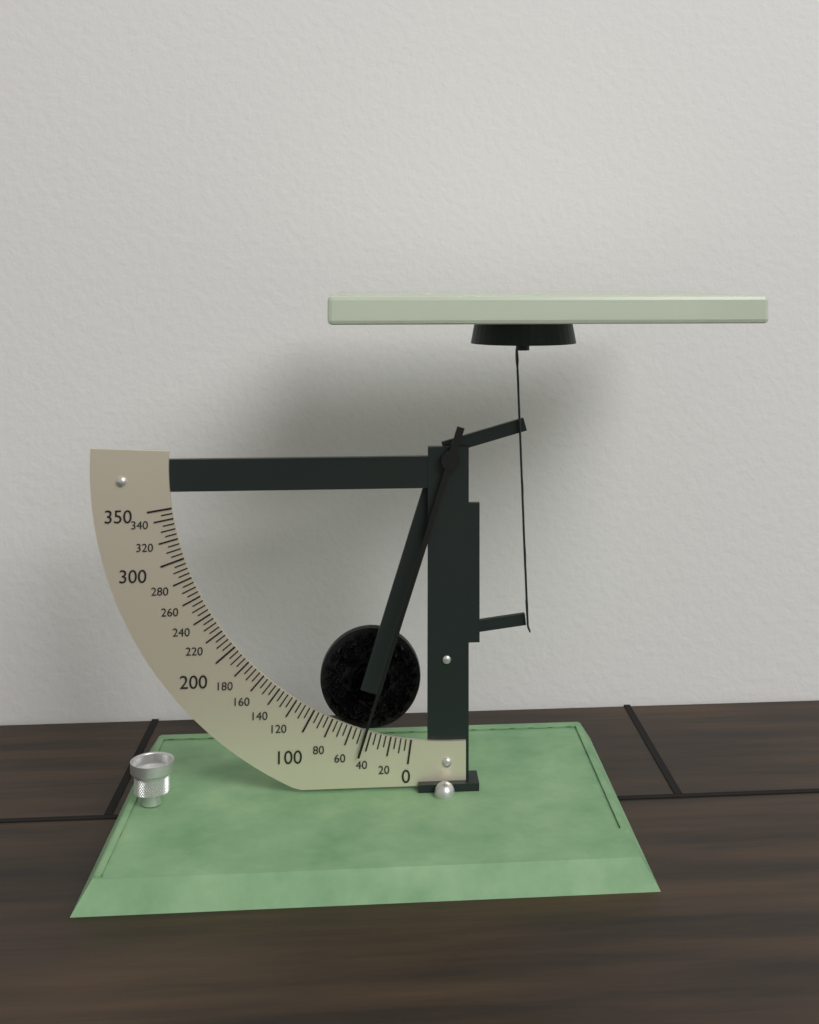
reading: 45 (no unit)
